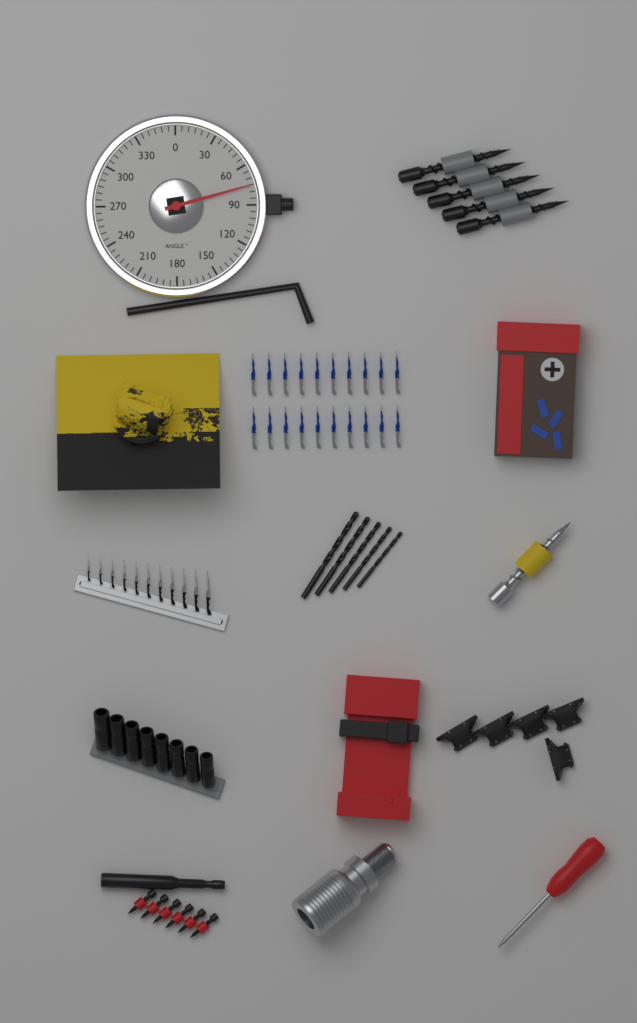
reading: 75 °
